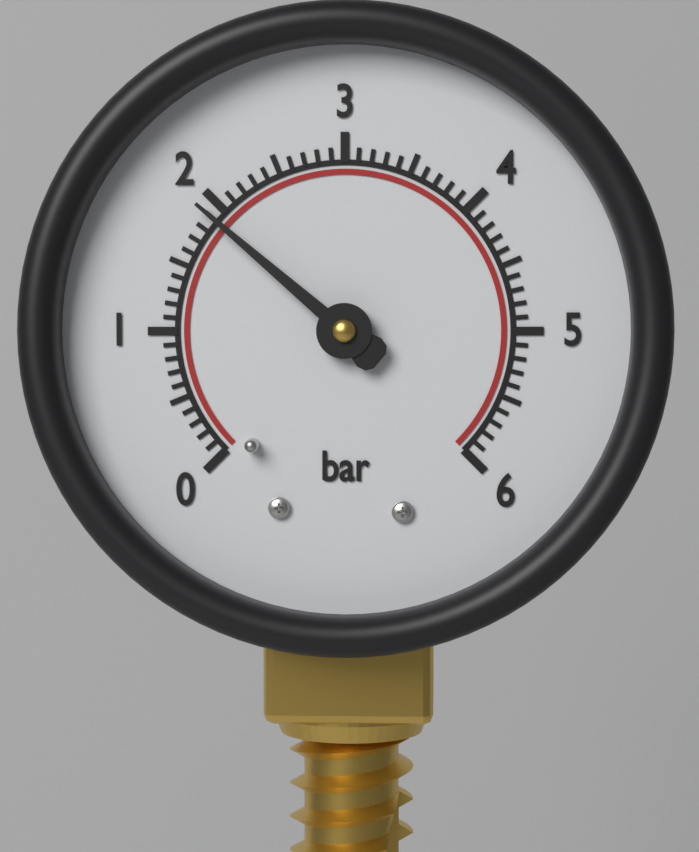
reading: 1.9 bar
